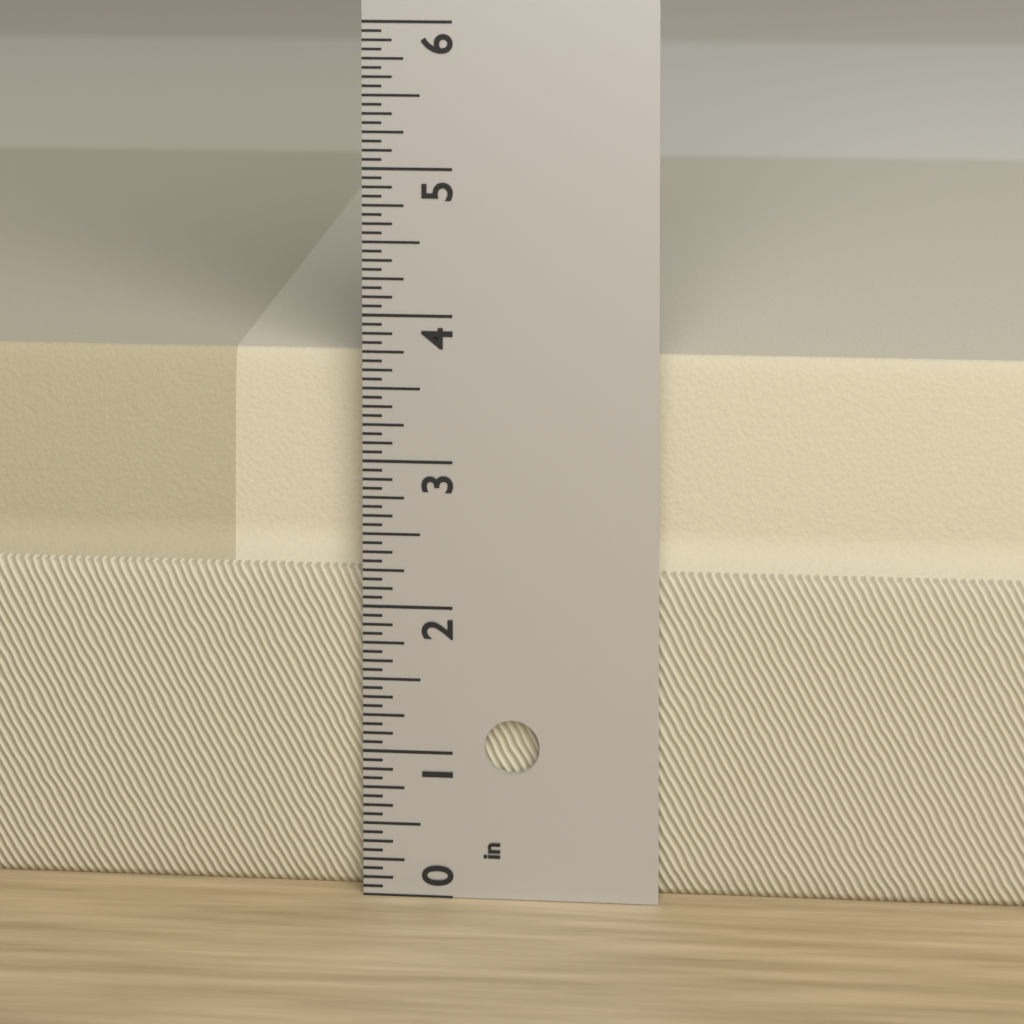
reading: 3.6875 in
